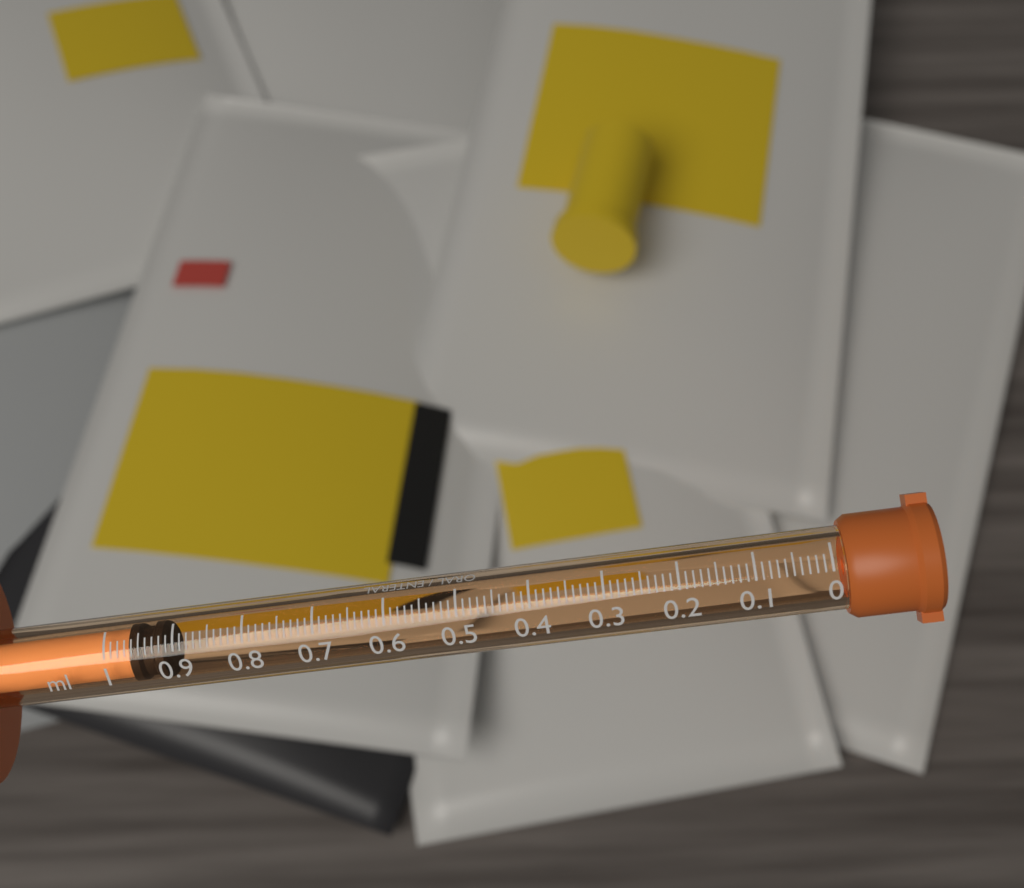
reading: 0.92 ml
